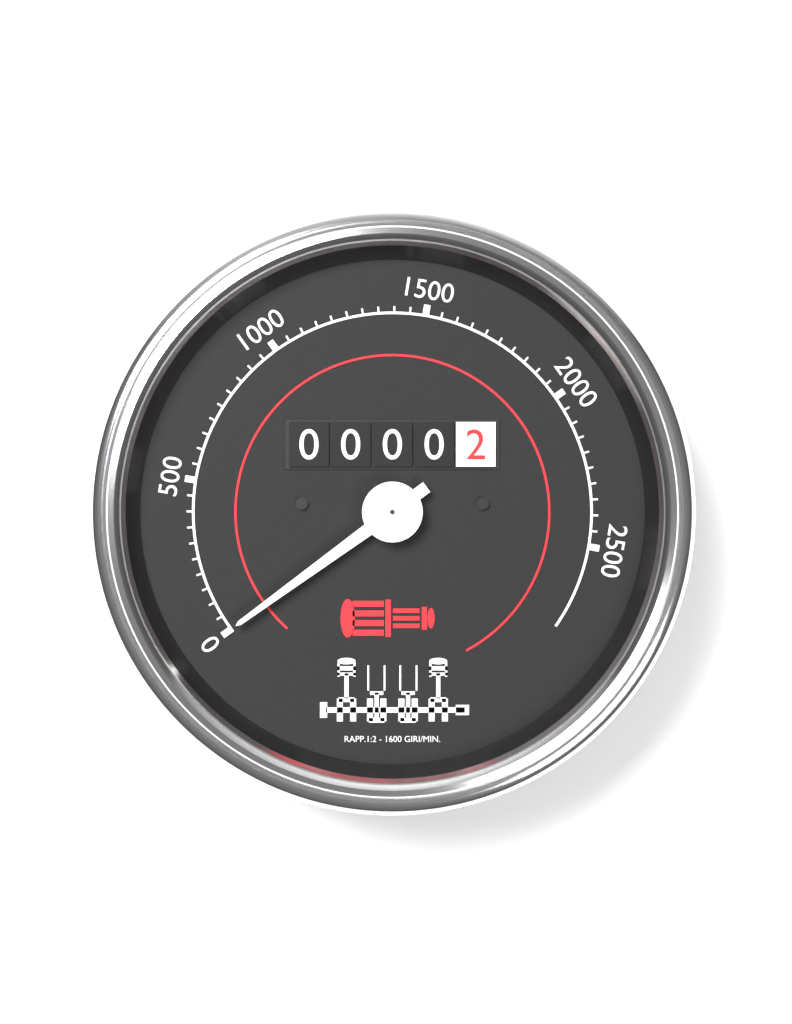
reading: 0 giri/min
